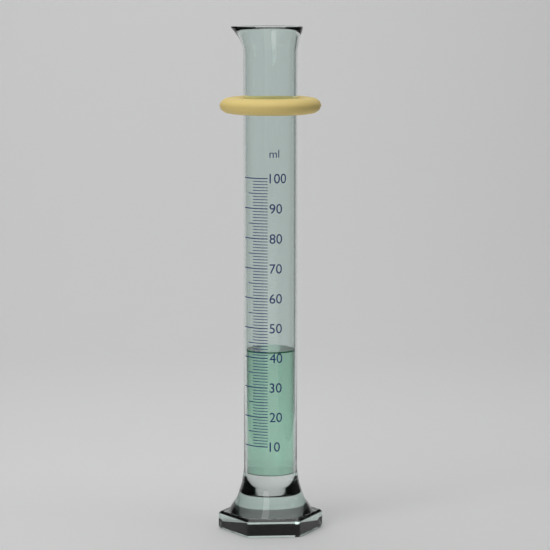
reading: 42 ml
